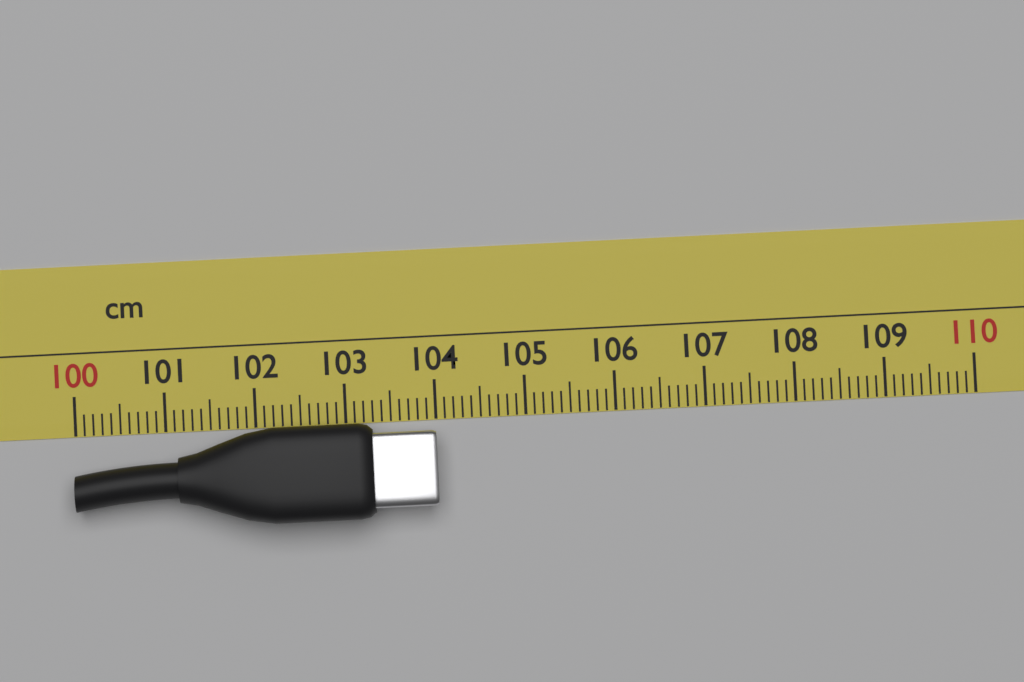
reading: 104.0 cm
